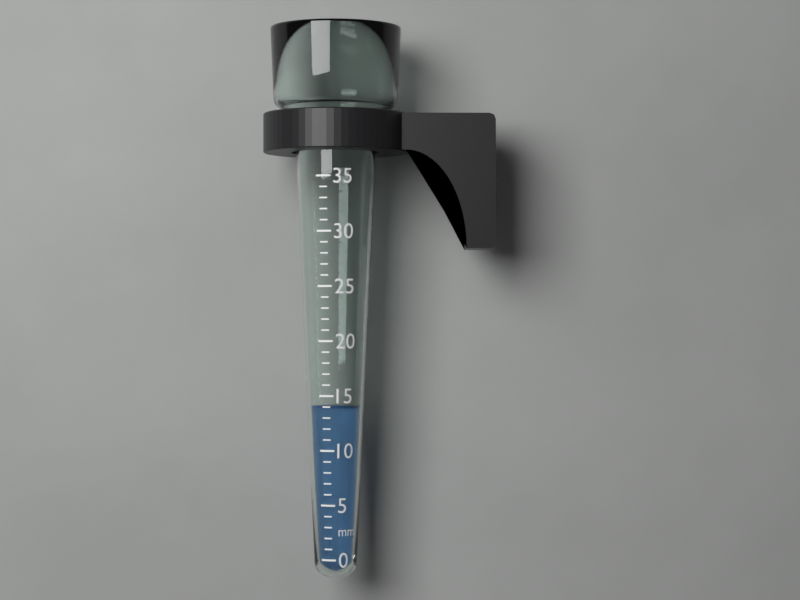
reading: 14 mm
